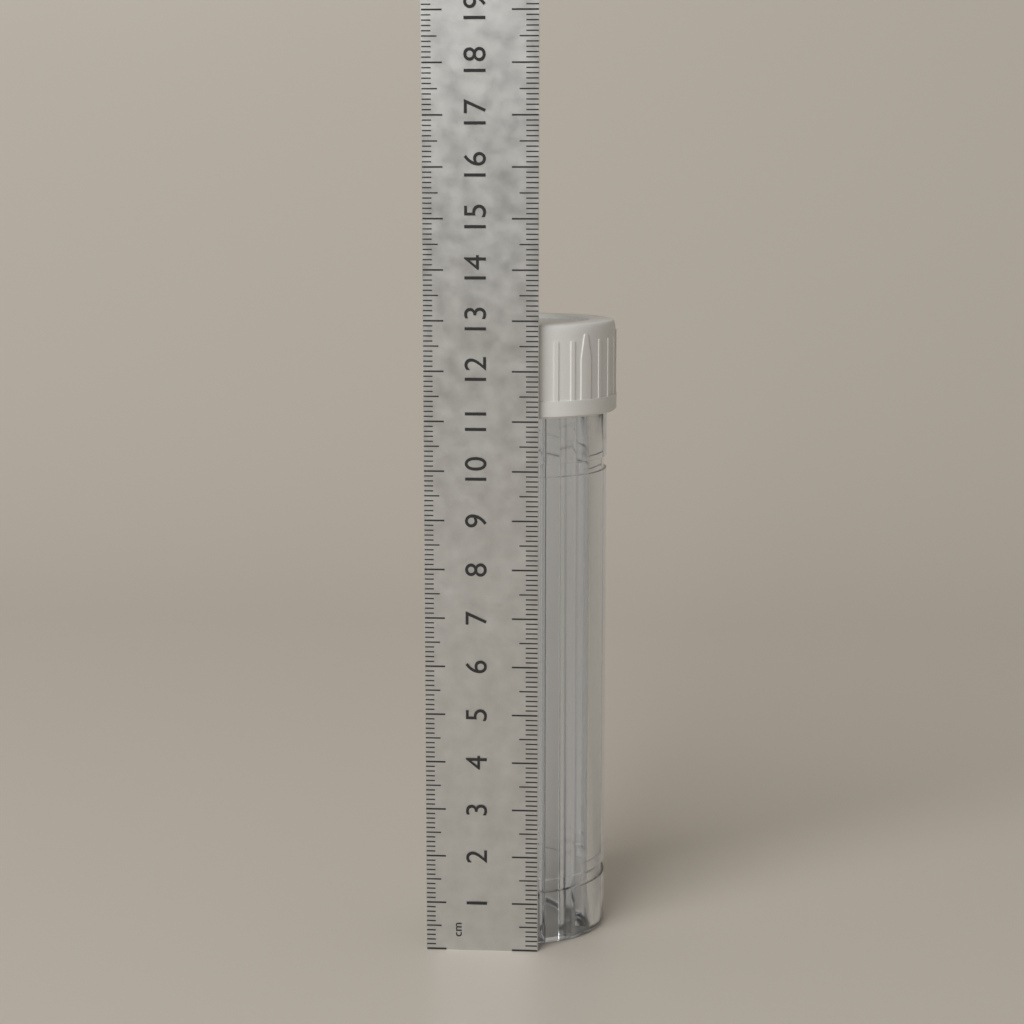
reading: 12.9 cm
